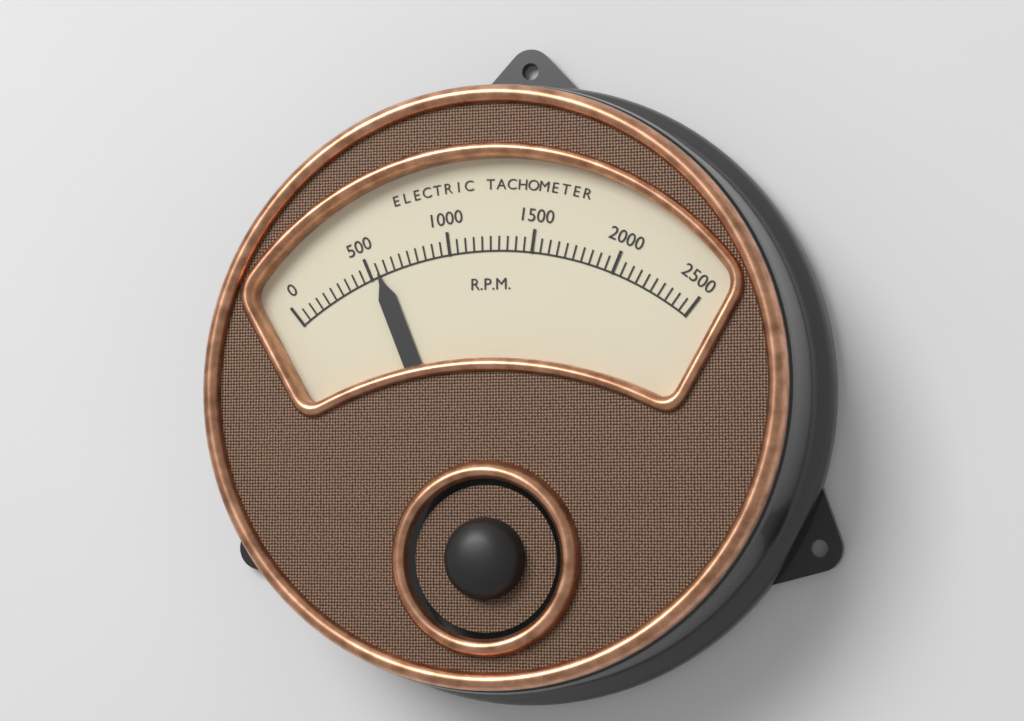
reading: 550 RPM
